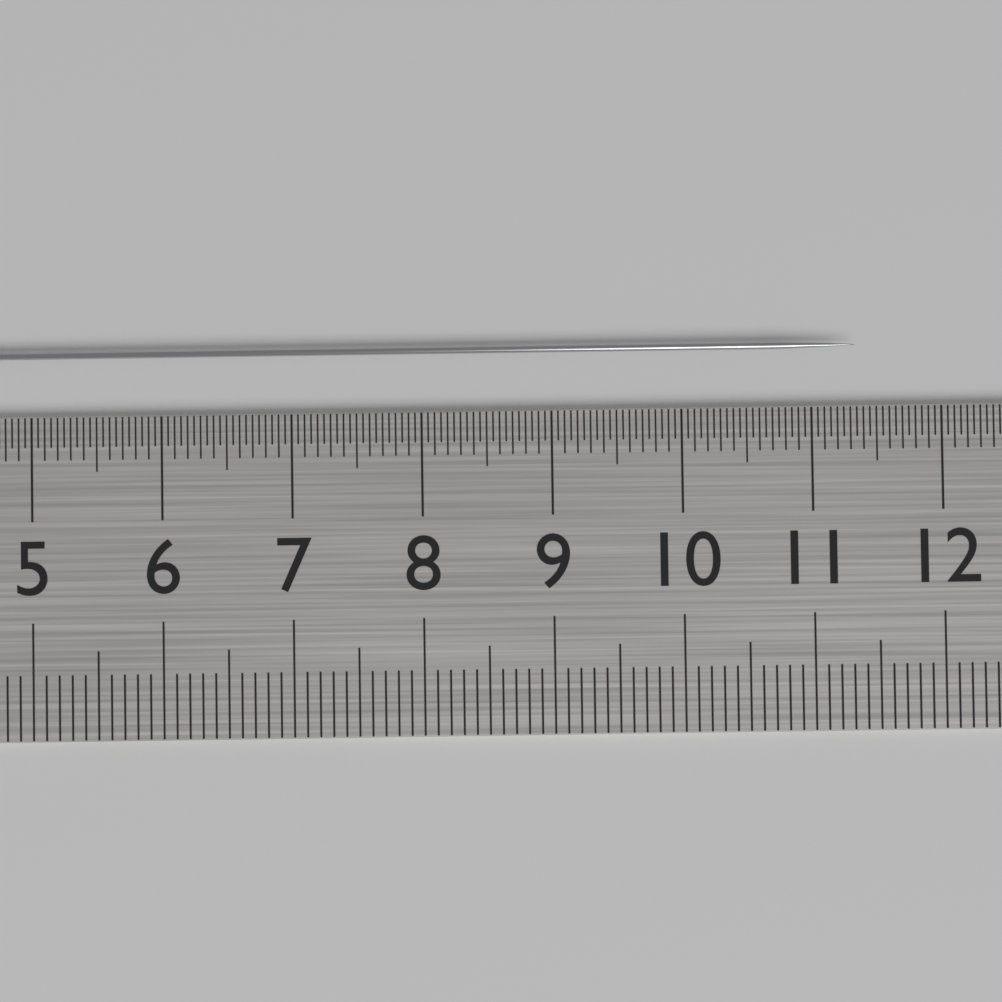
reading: 11.35 cm
